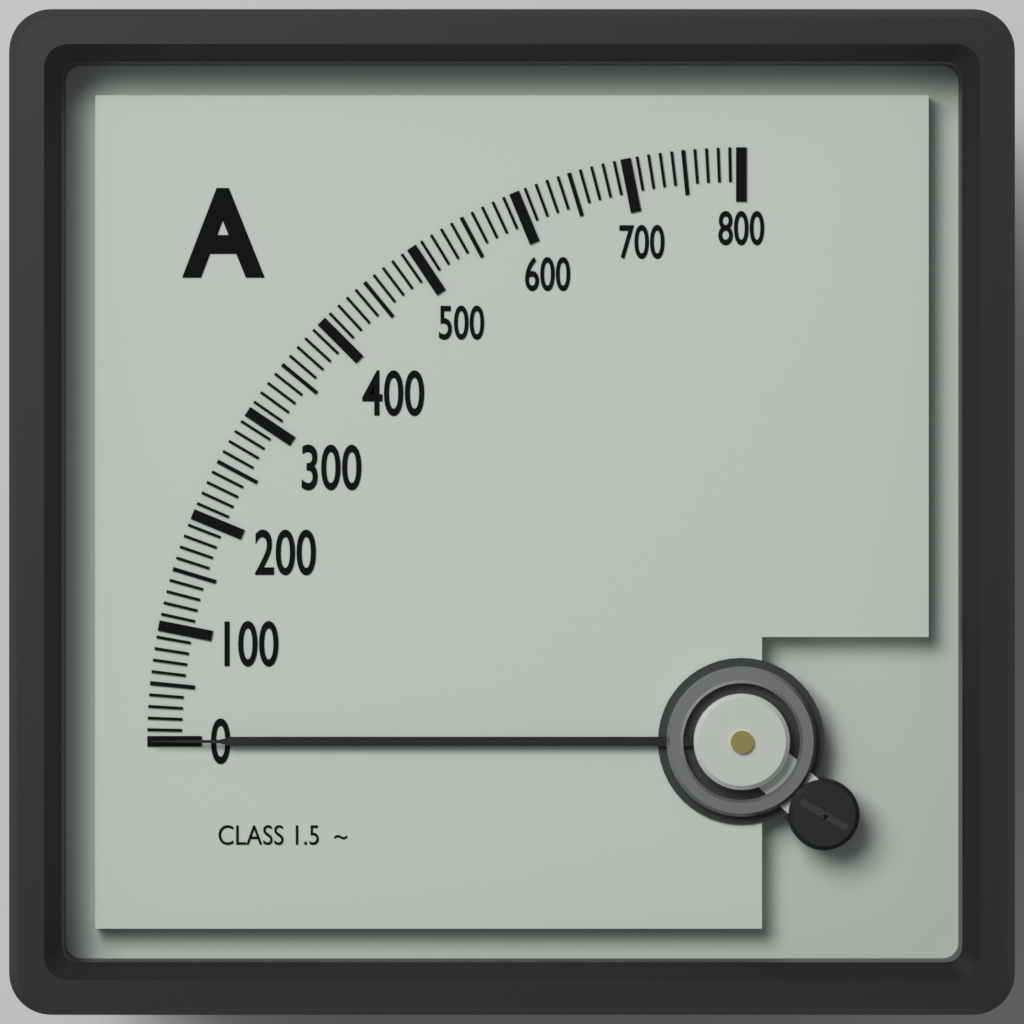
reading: 0 A
